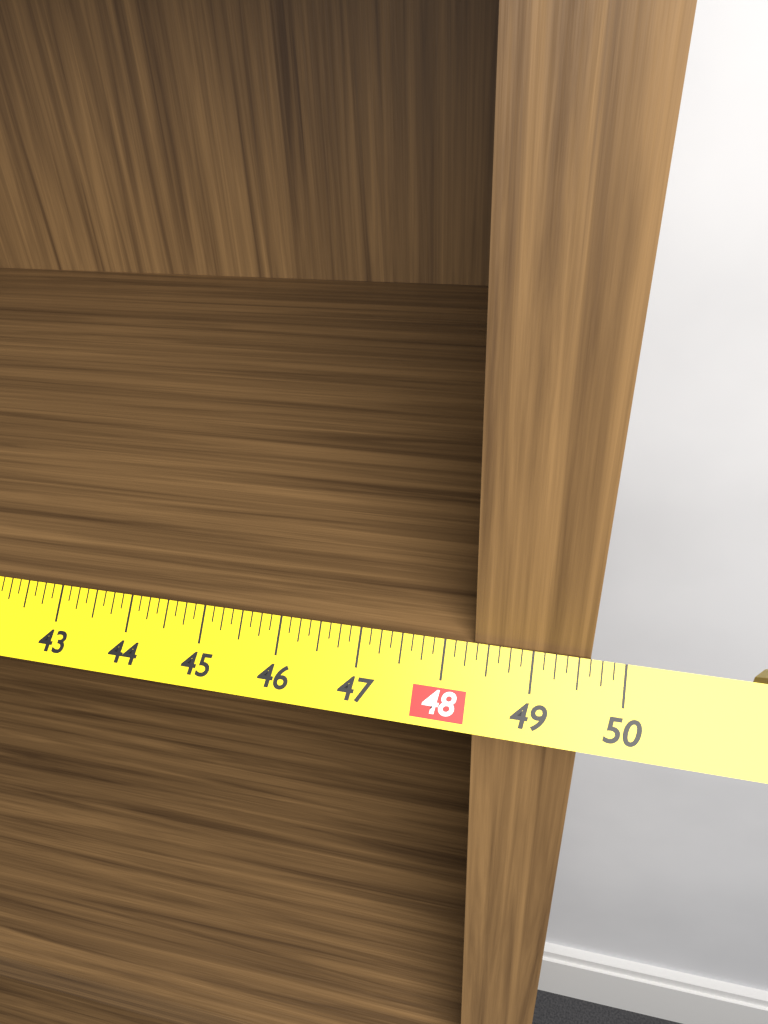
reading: 49.625 in
